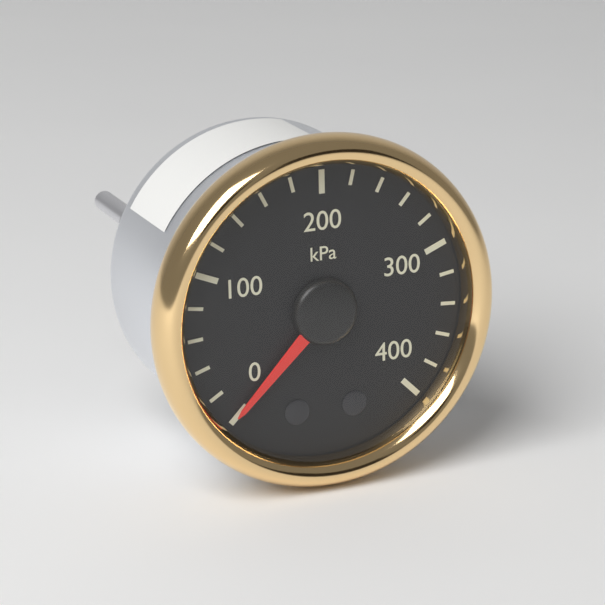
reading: 0 kPa
